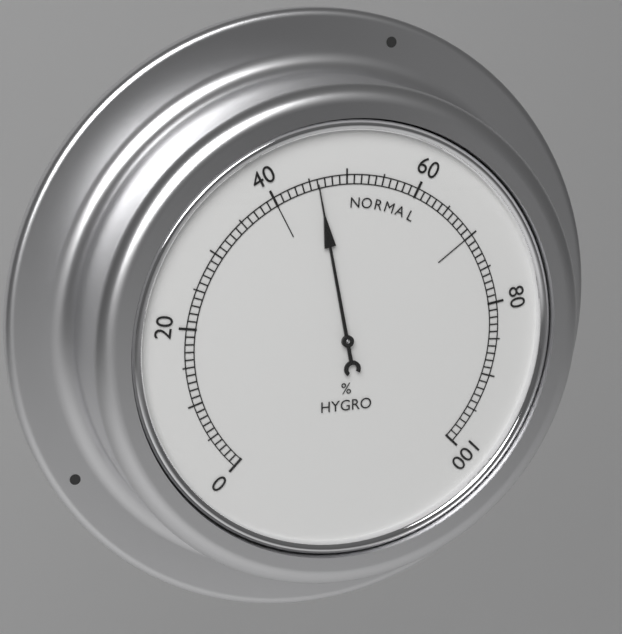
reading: 46 %
